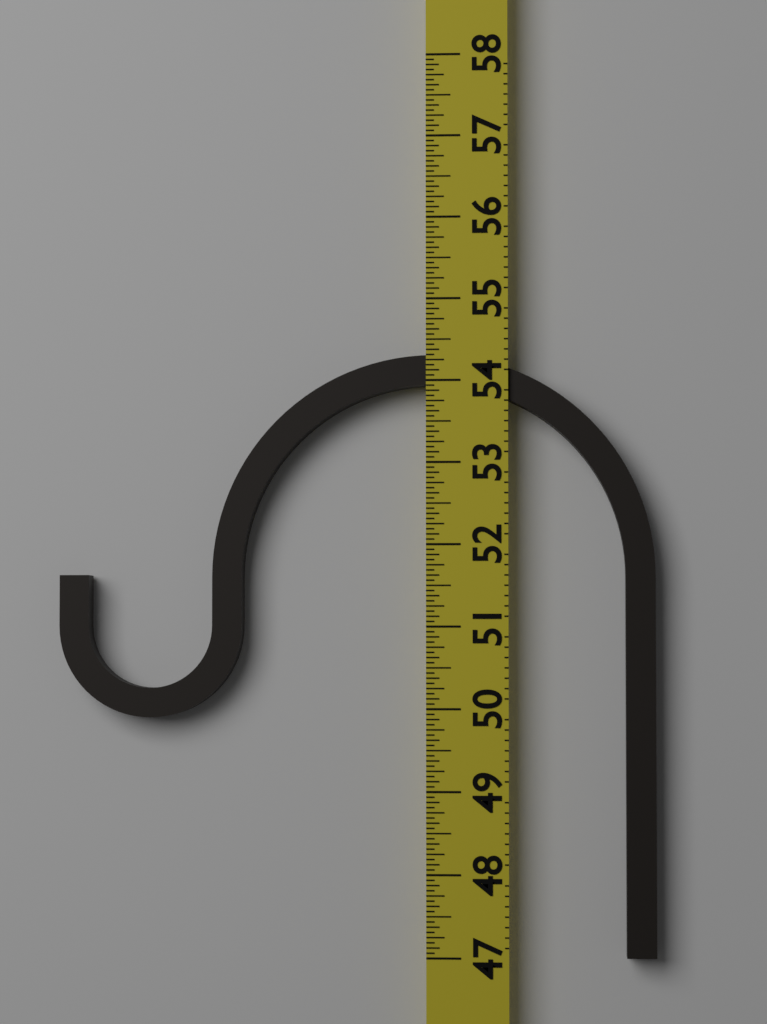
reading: 54.3125 (no unit)
